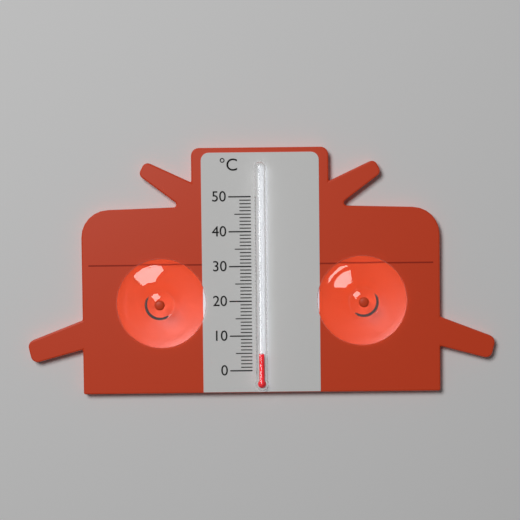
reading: 5 °C
